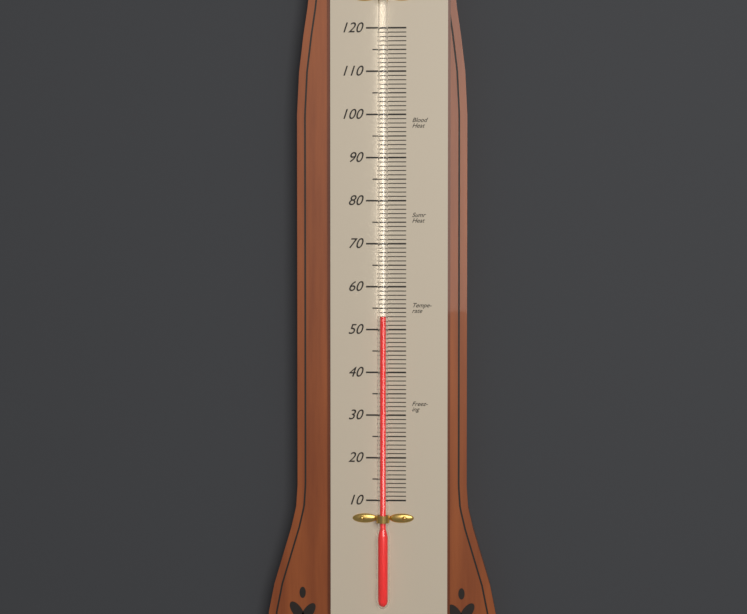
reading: 53 (no unit)
